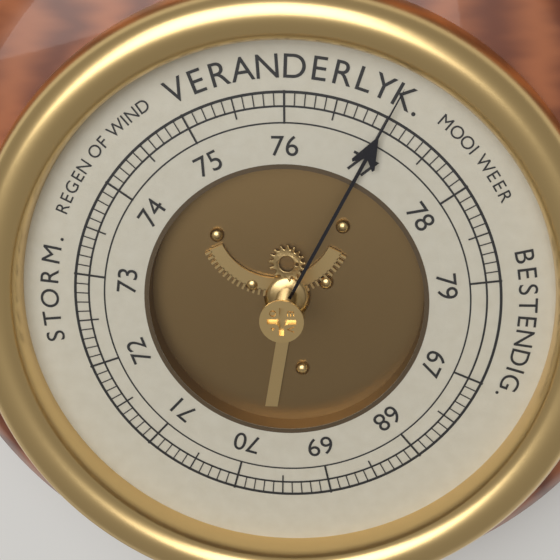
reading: 77.0 (no unit)
